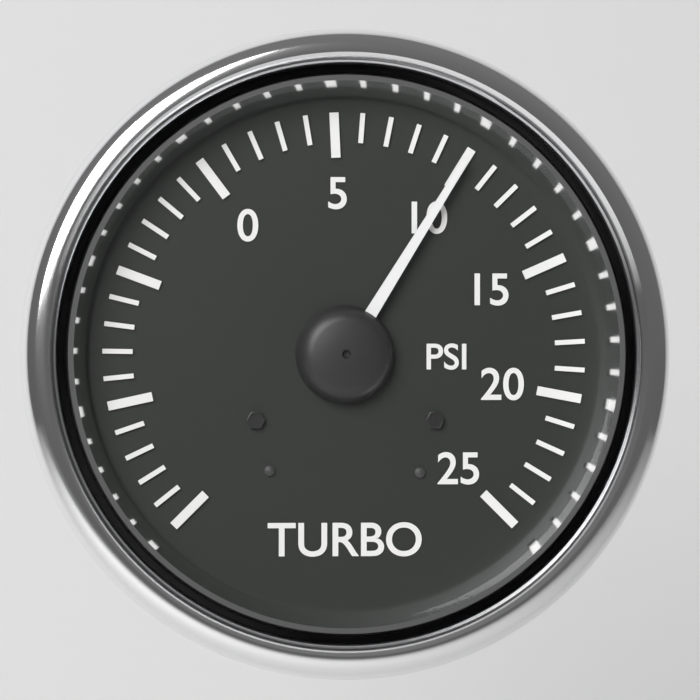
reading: 10 psi
